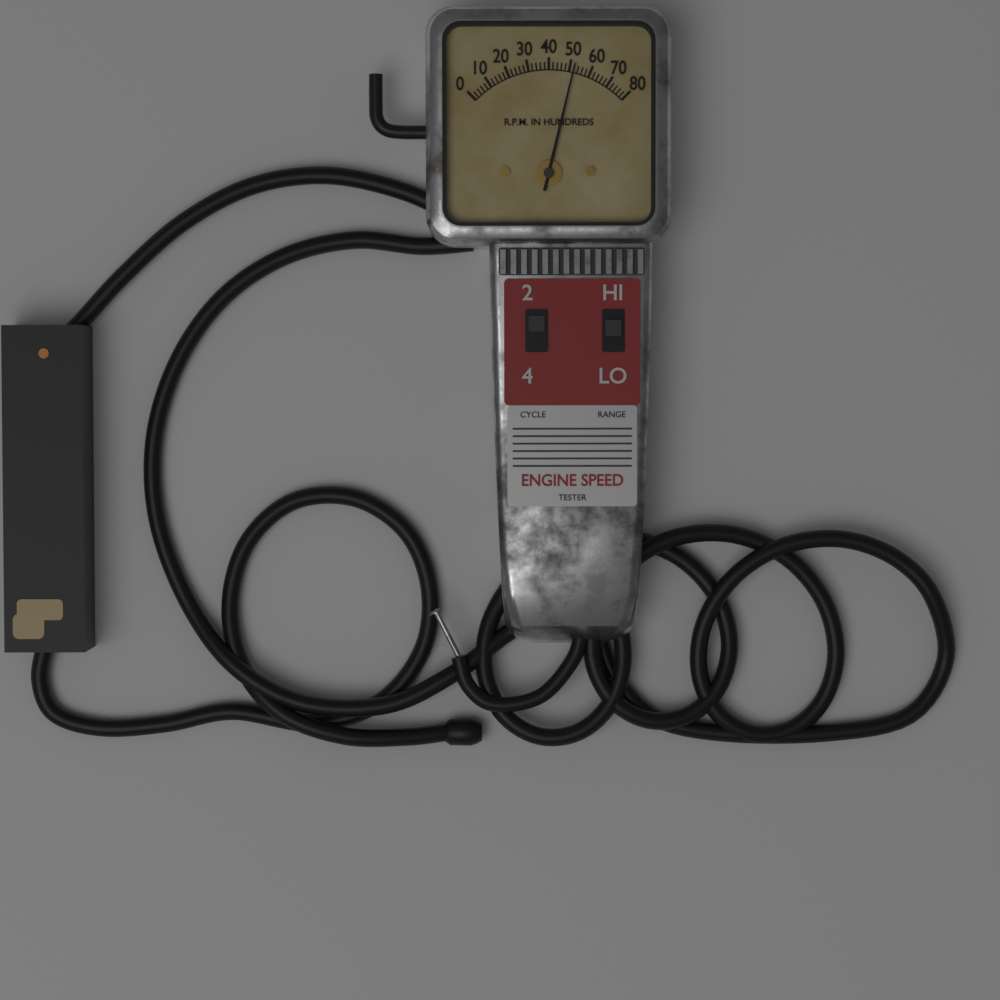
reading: 5200 RPM
